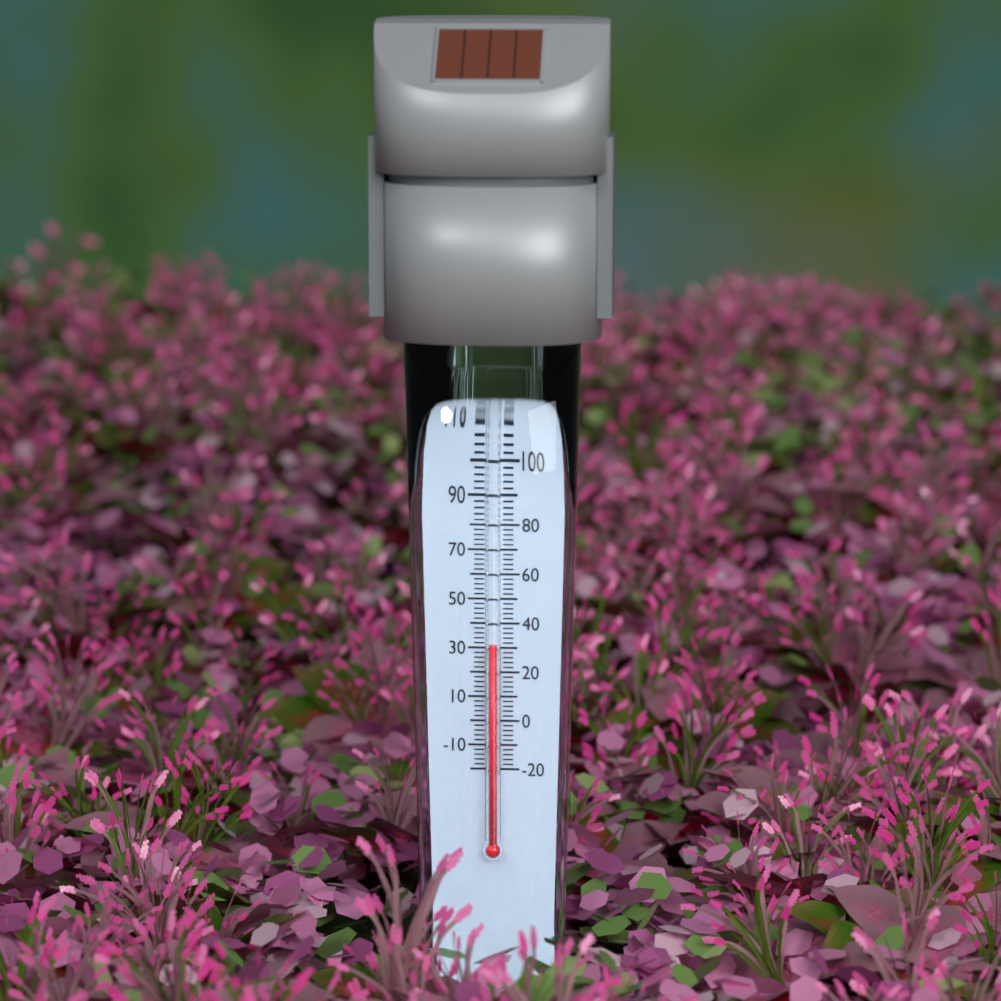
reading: 32 °F
